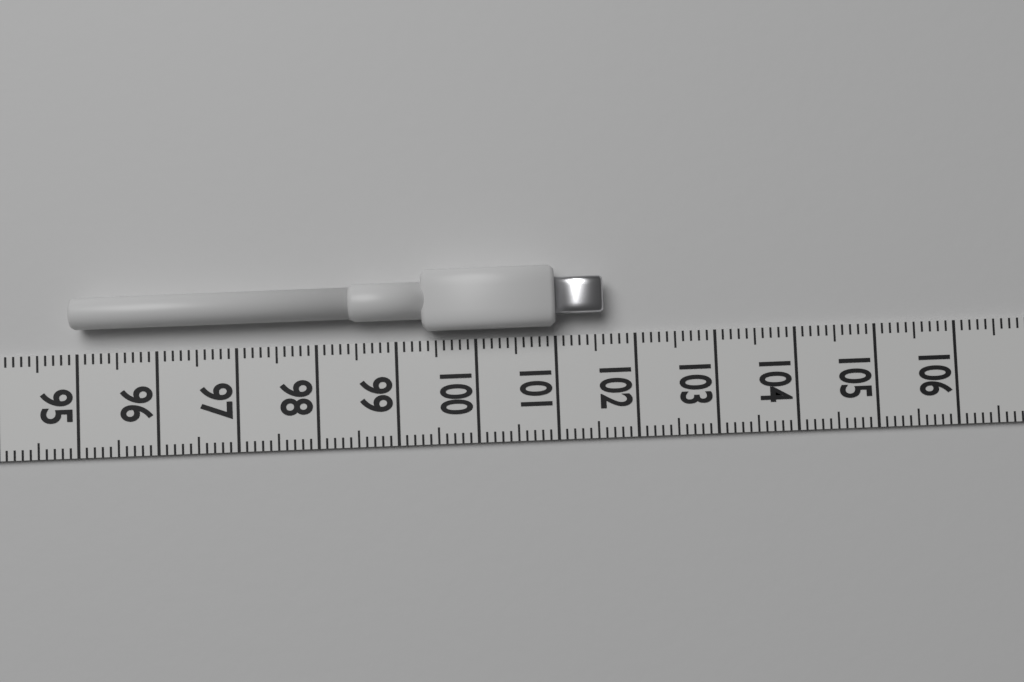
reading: 101.6 (no unit)
